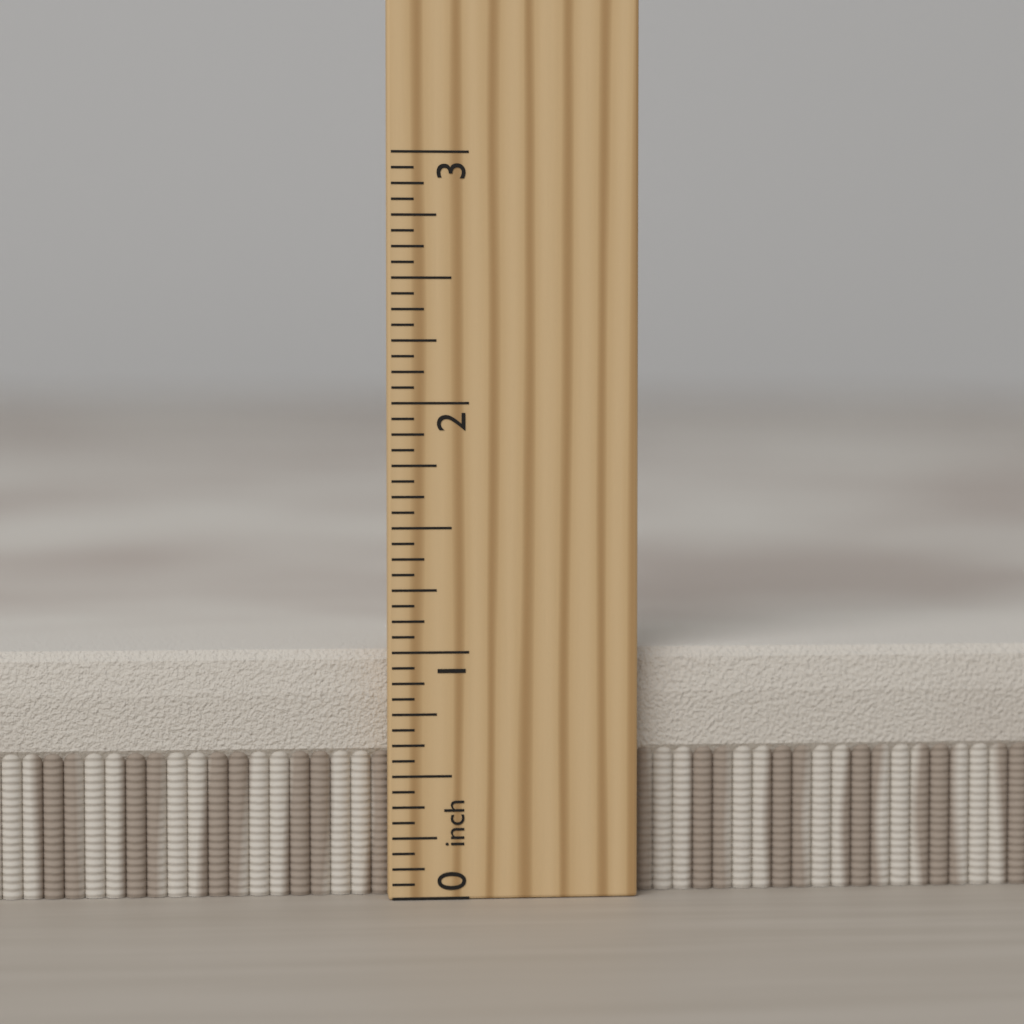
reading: 1.0000 inch
